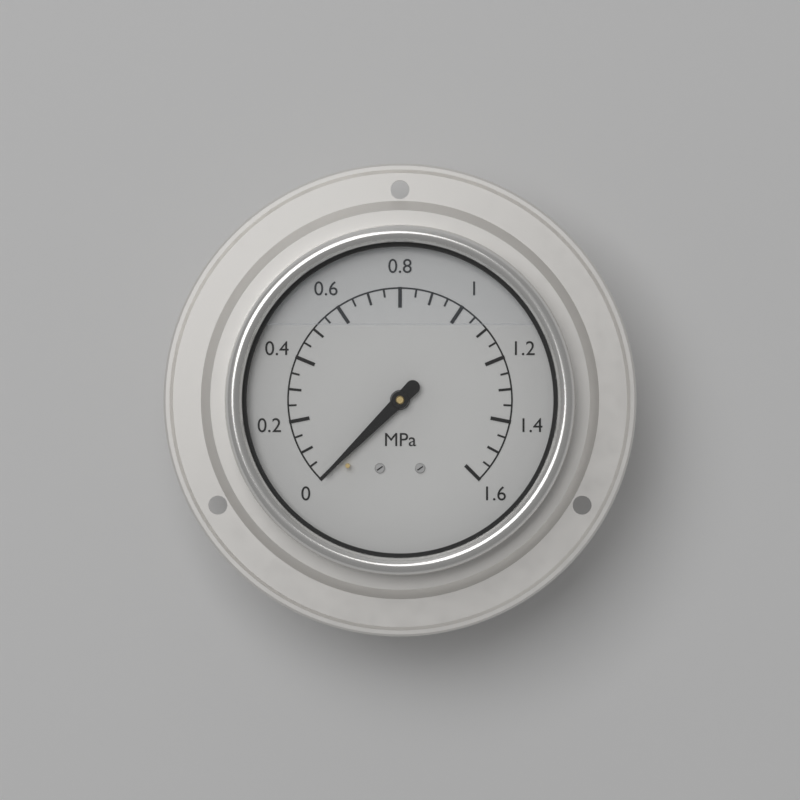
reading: 0.00 MPa
